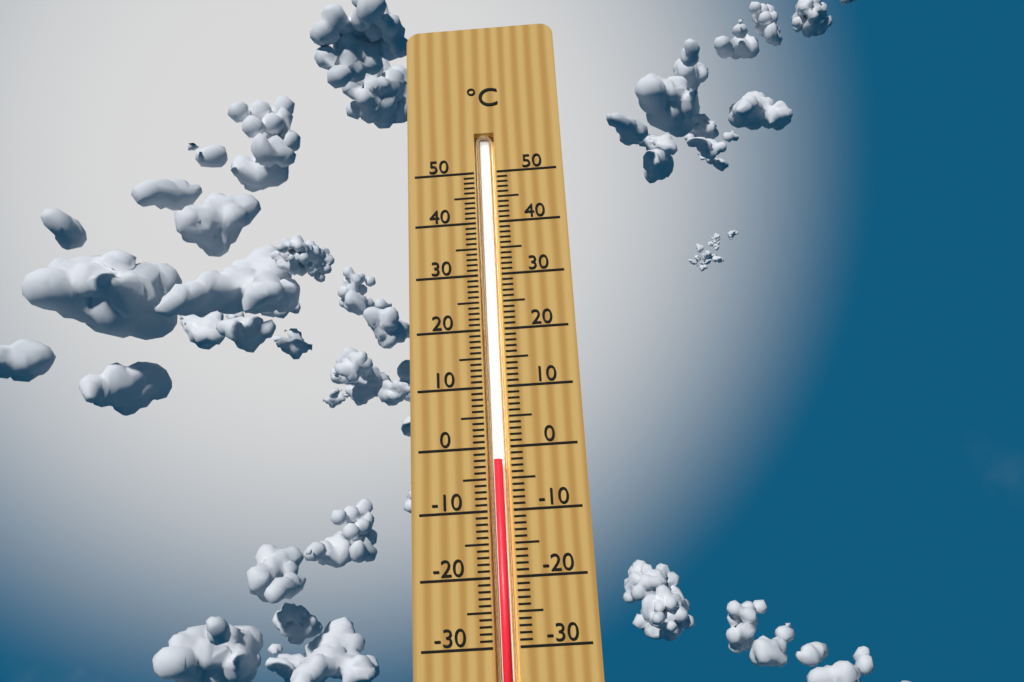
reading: -2 °C
